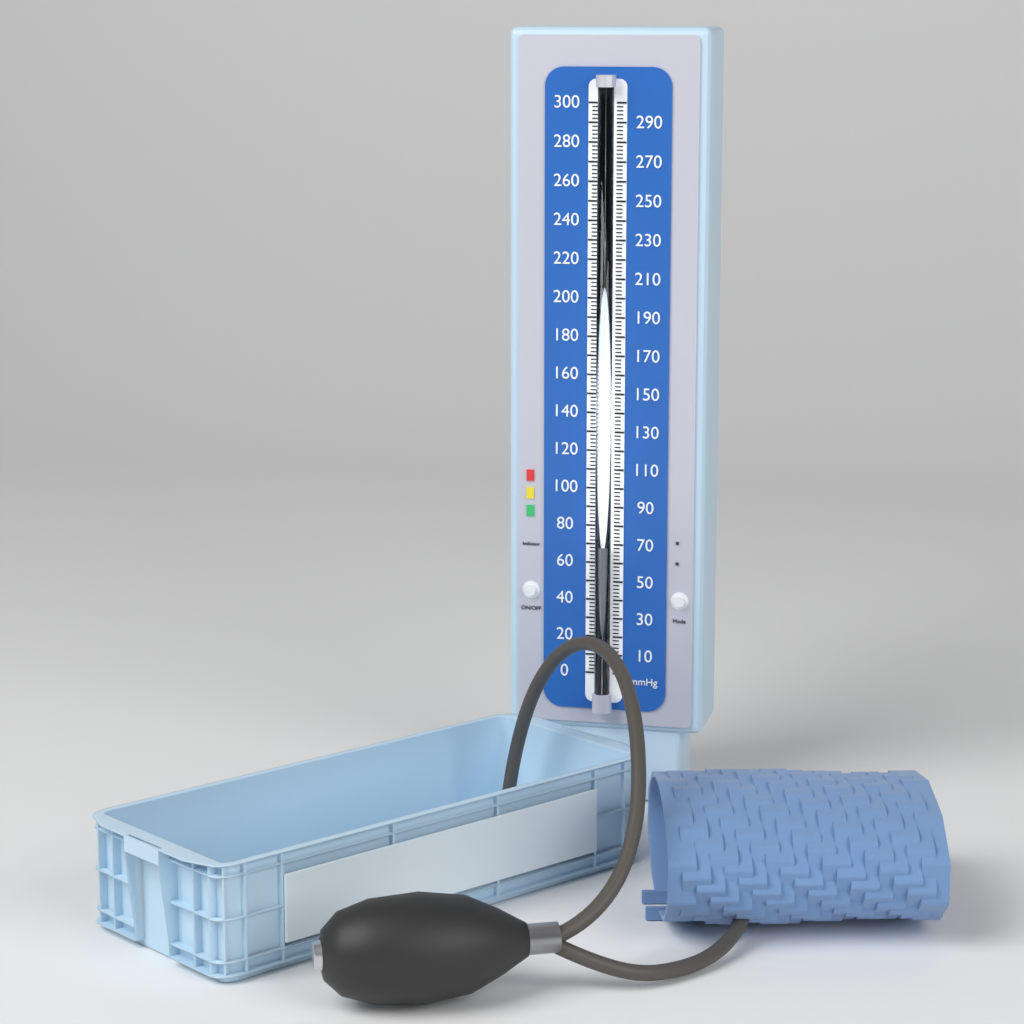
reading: 70 mmHg
